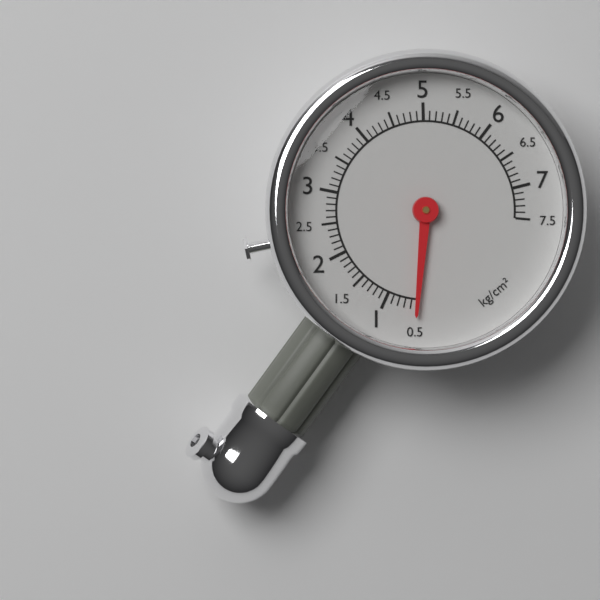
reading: 0.5 kg/cm²
